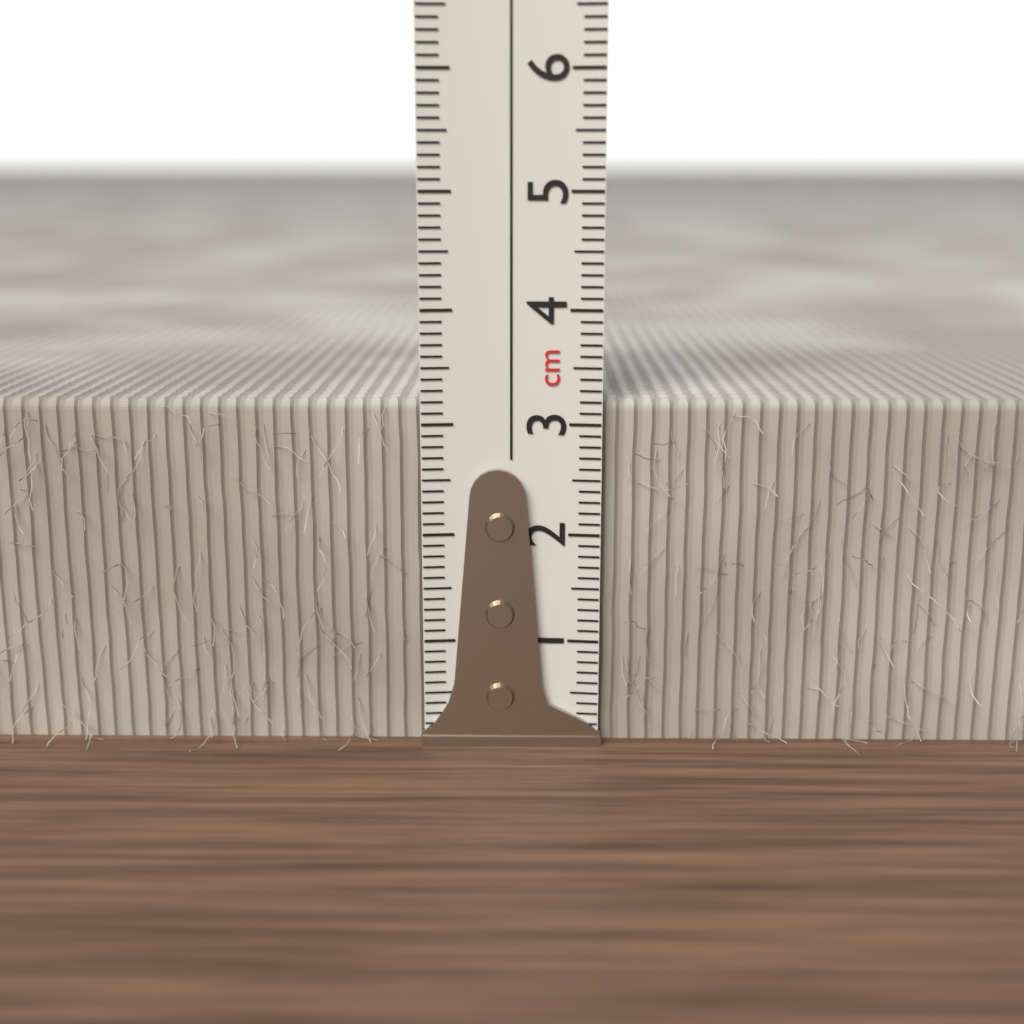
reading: 3.2 cm
